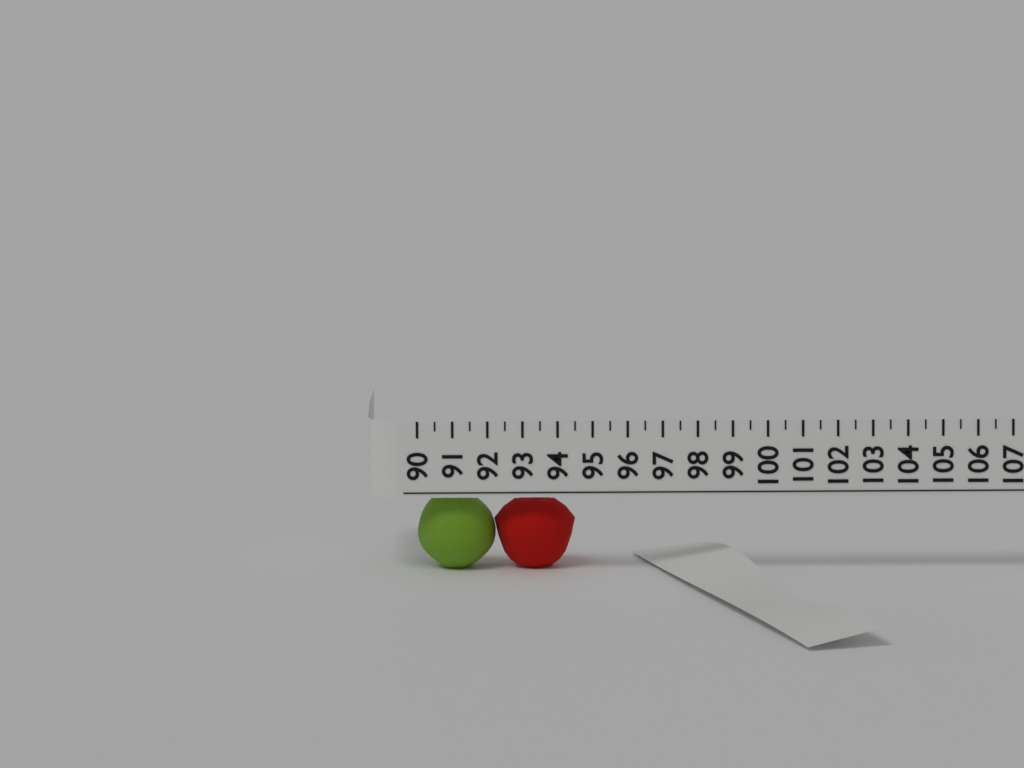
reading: 94.5 (no unit)
